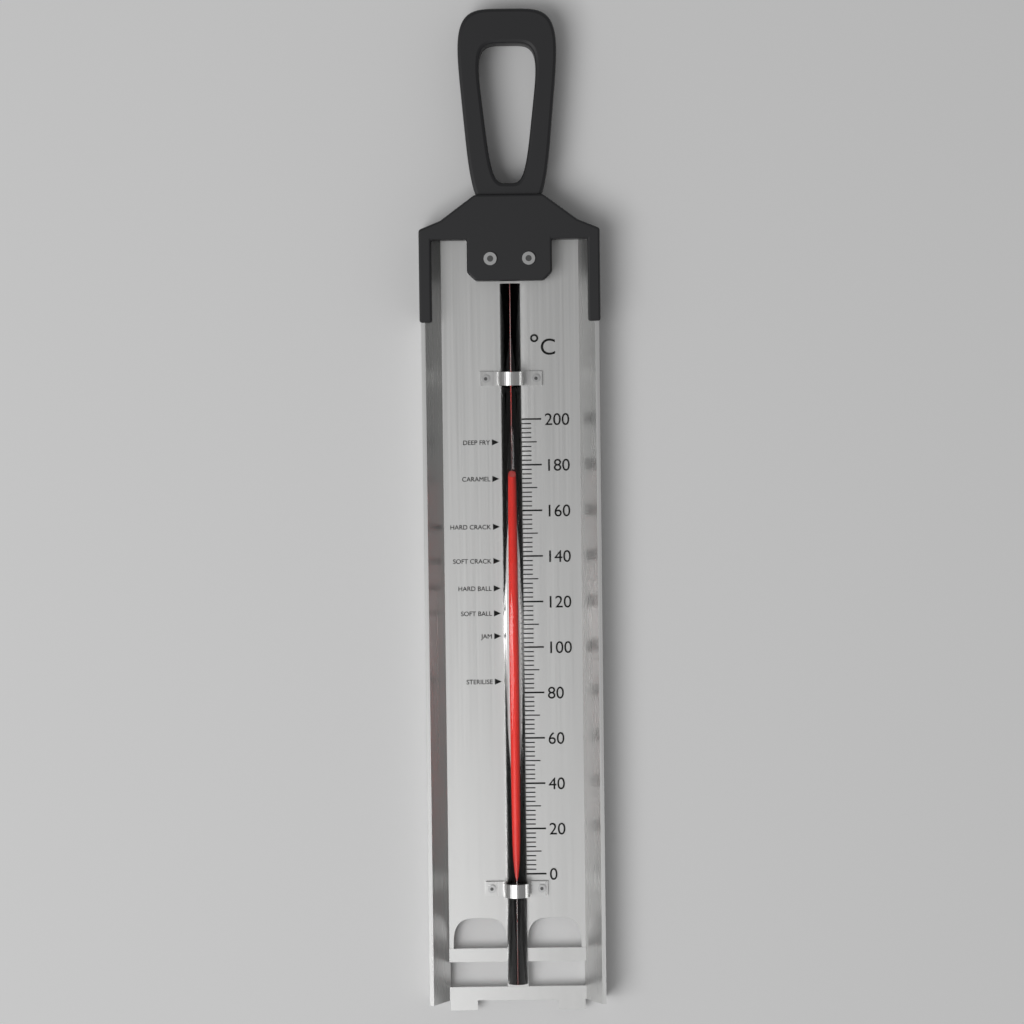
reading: 174 °C
